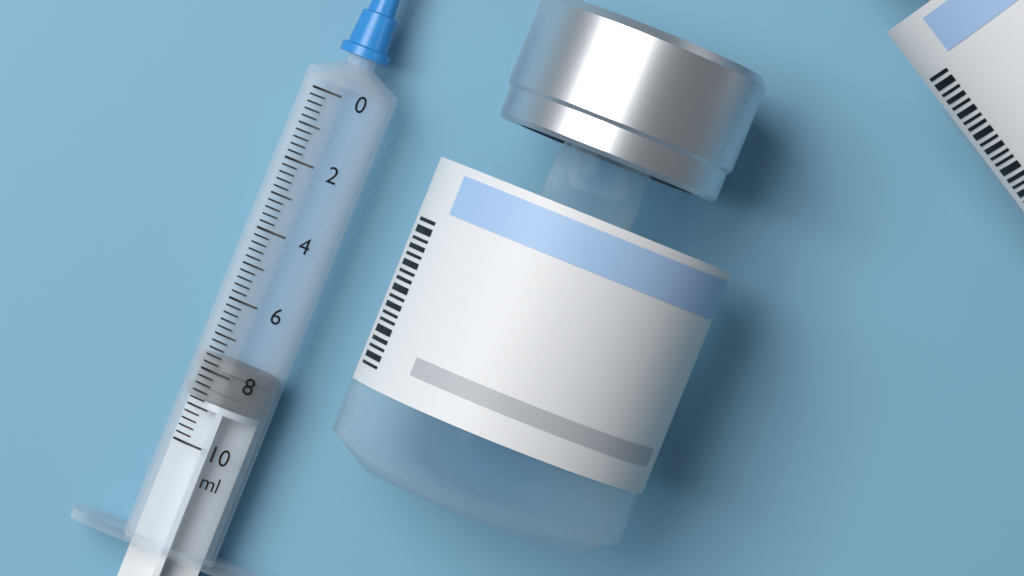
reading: 7.6 ml
